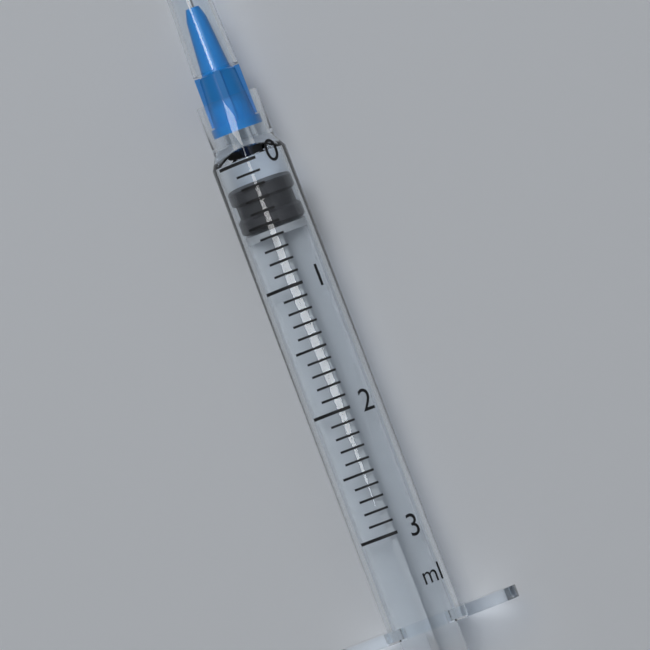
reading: 0.2 ml
